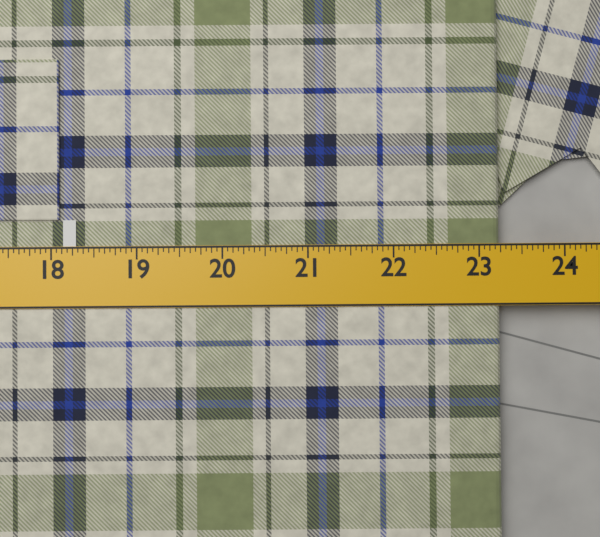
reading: 23.2500 in
